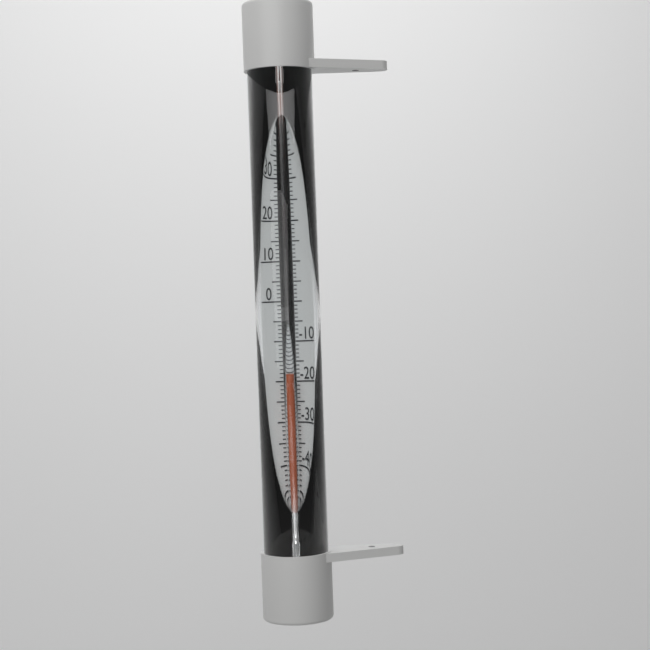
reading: -19 °C
